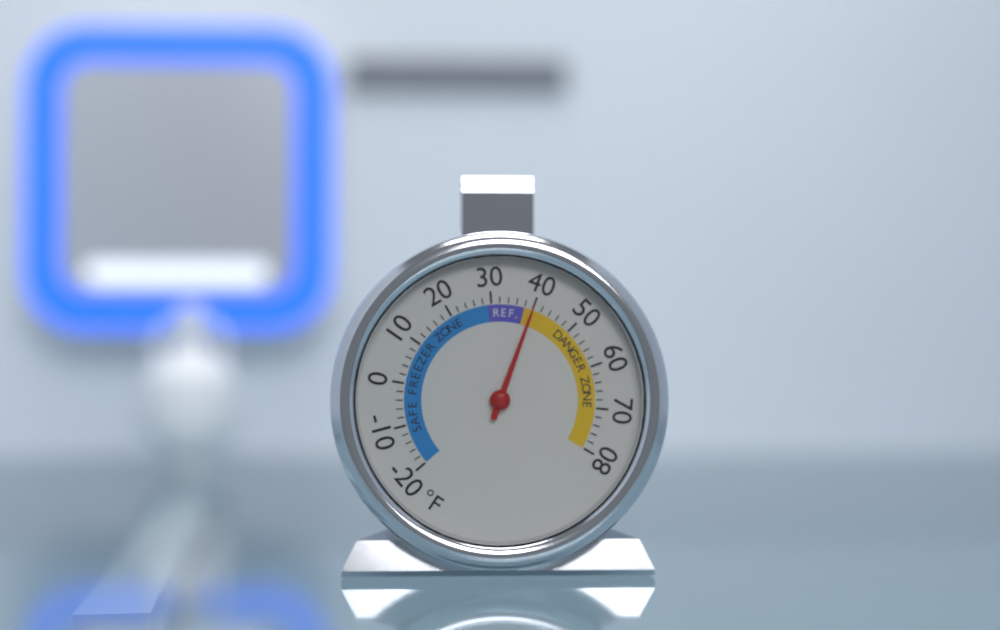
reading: 40 °F
